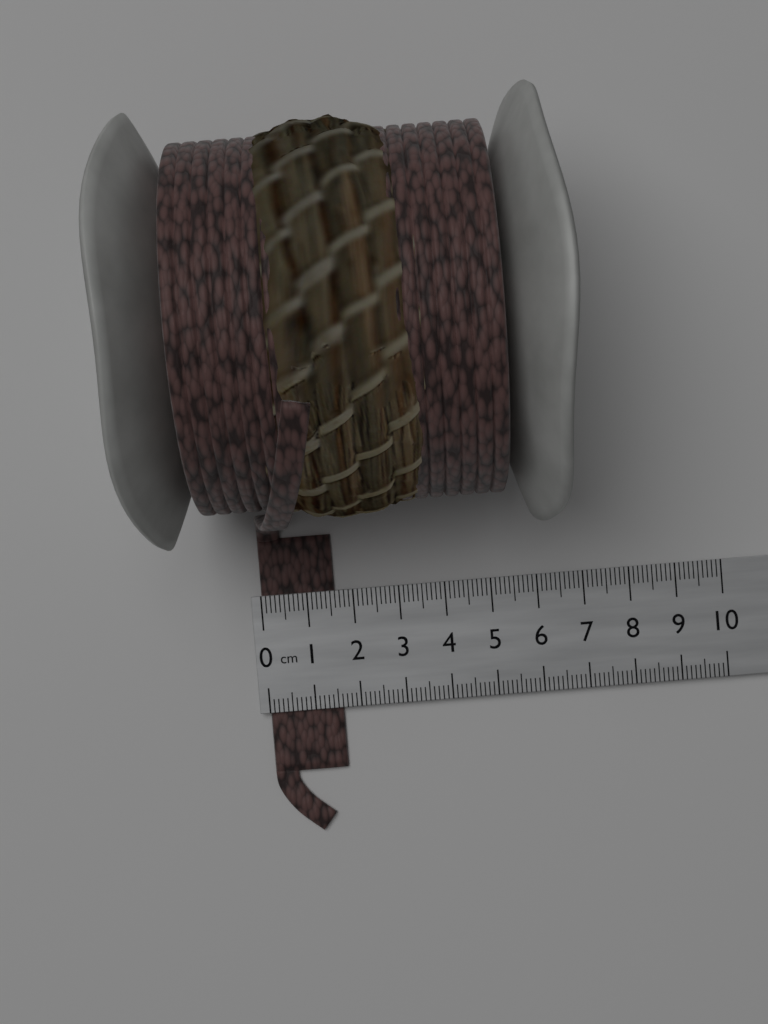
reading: 1.6 cm
